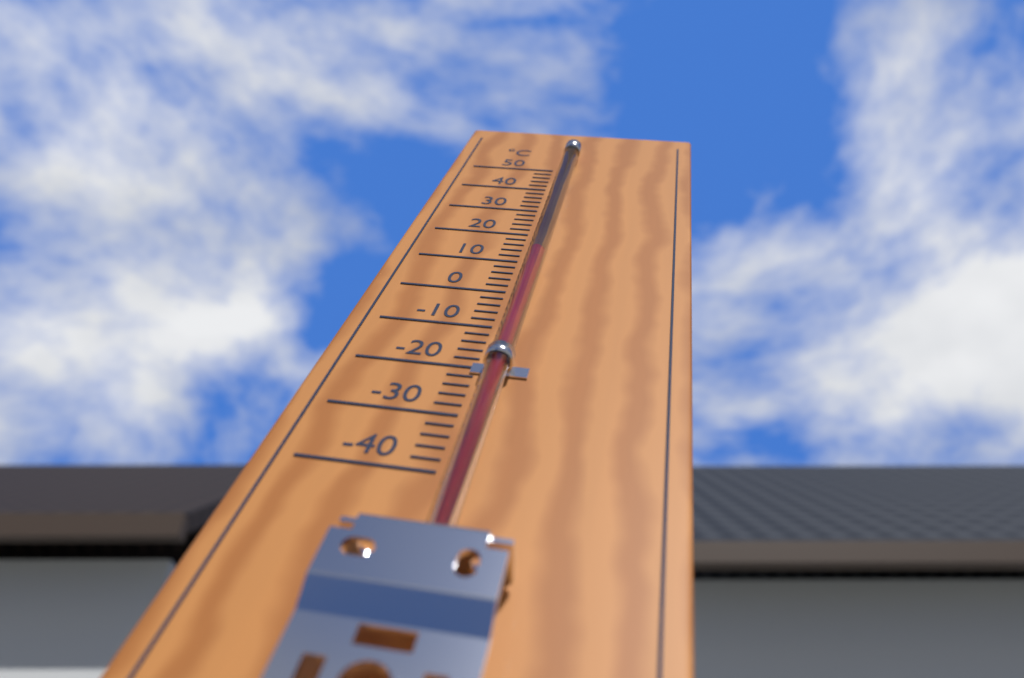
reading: 10 °C
